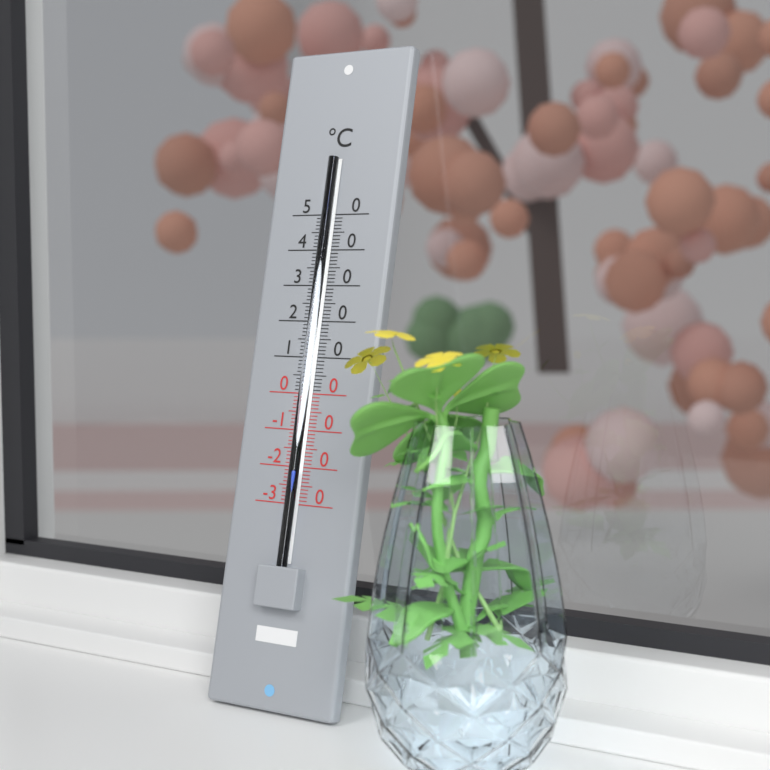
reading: -21 °C
